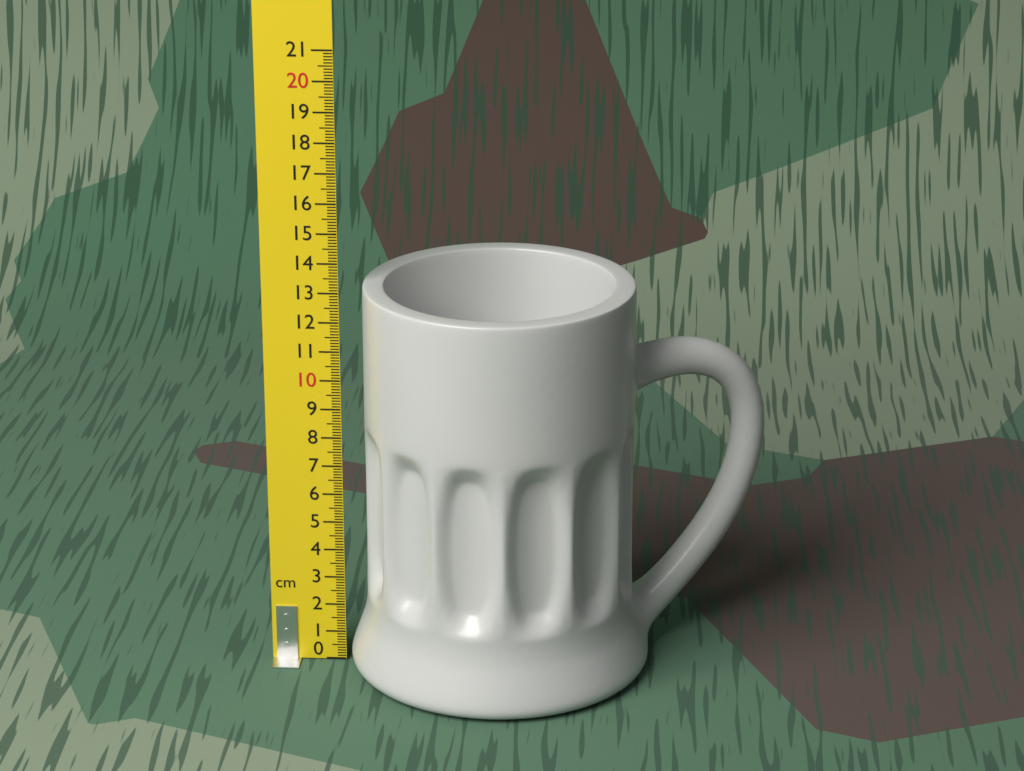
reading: 13.3 cm
